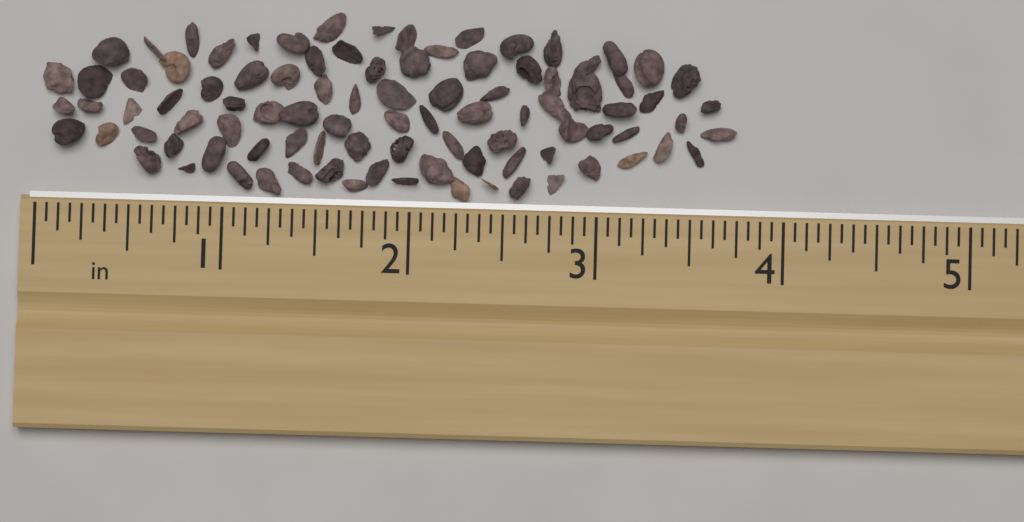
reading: 3.7500 in
